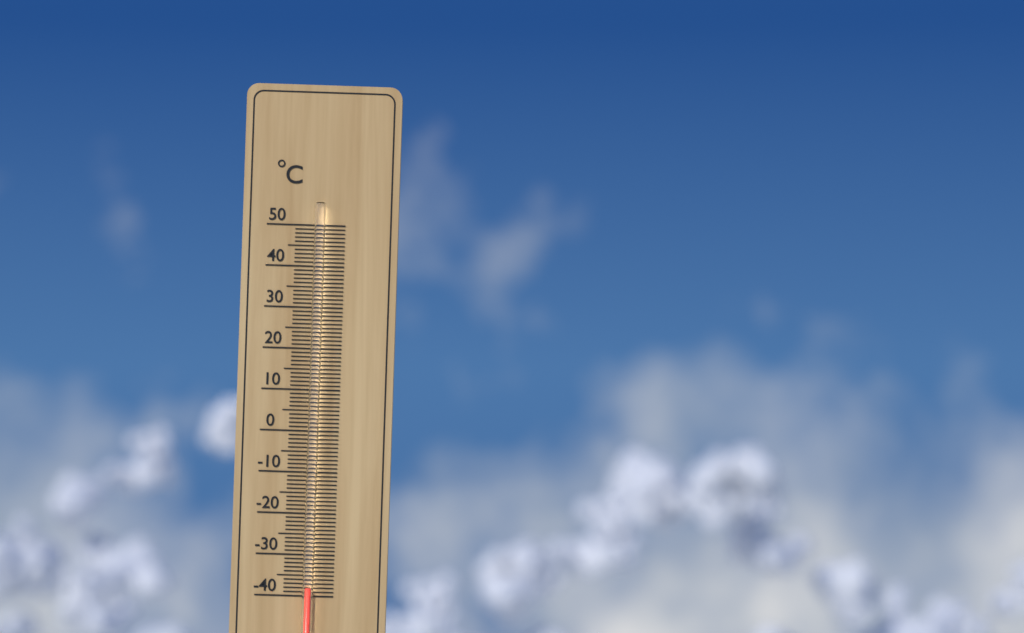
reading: -38 °C
